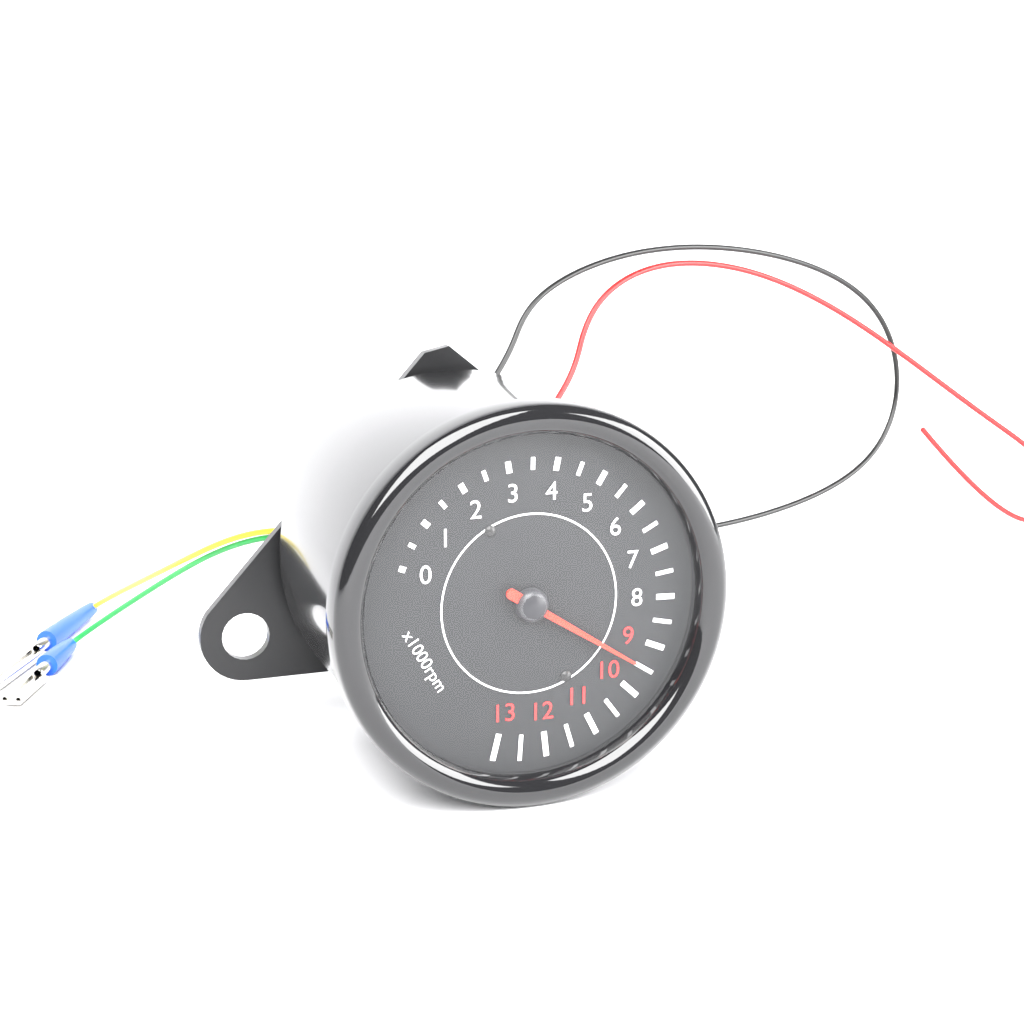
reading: 9.5 x1000rpm
